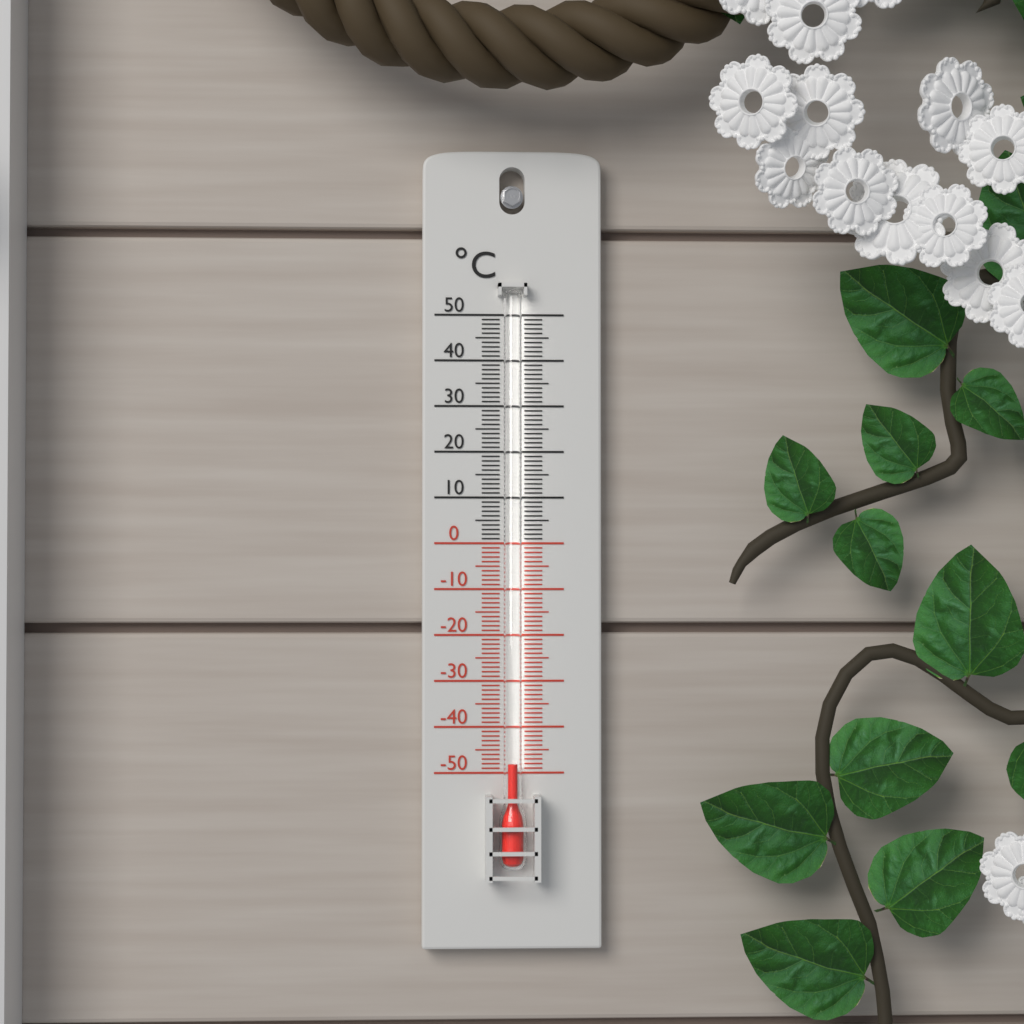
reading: -48 °C
